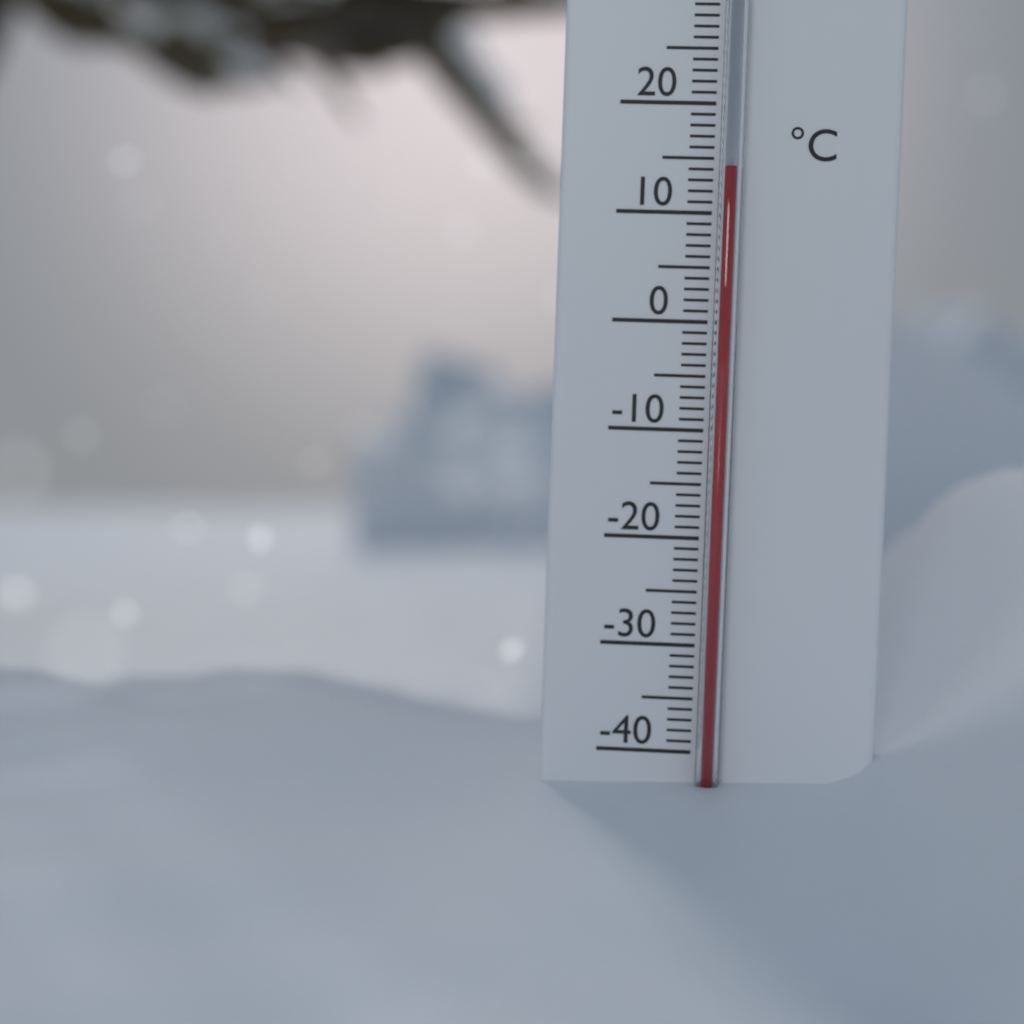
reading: 14 °C
